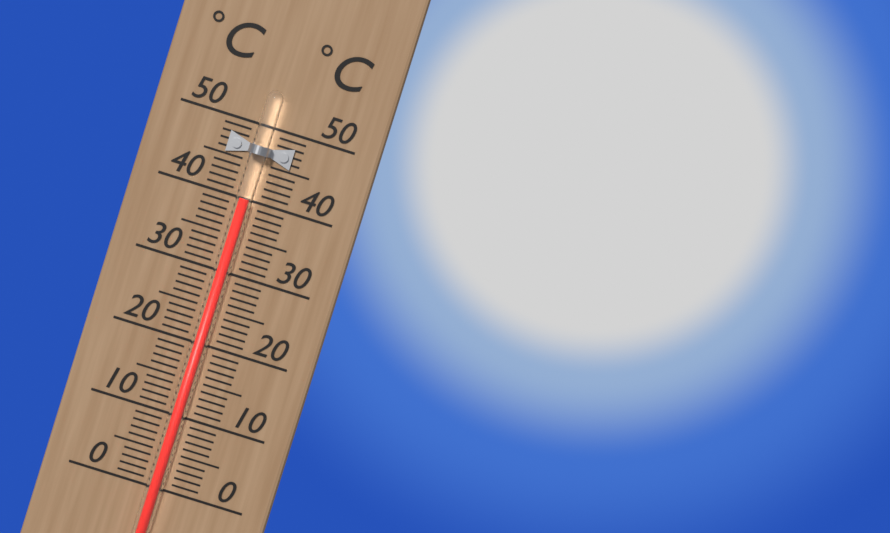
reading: 40 °C
